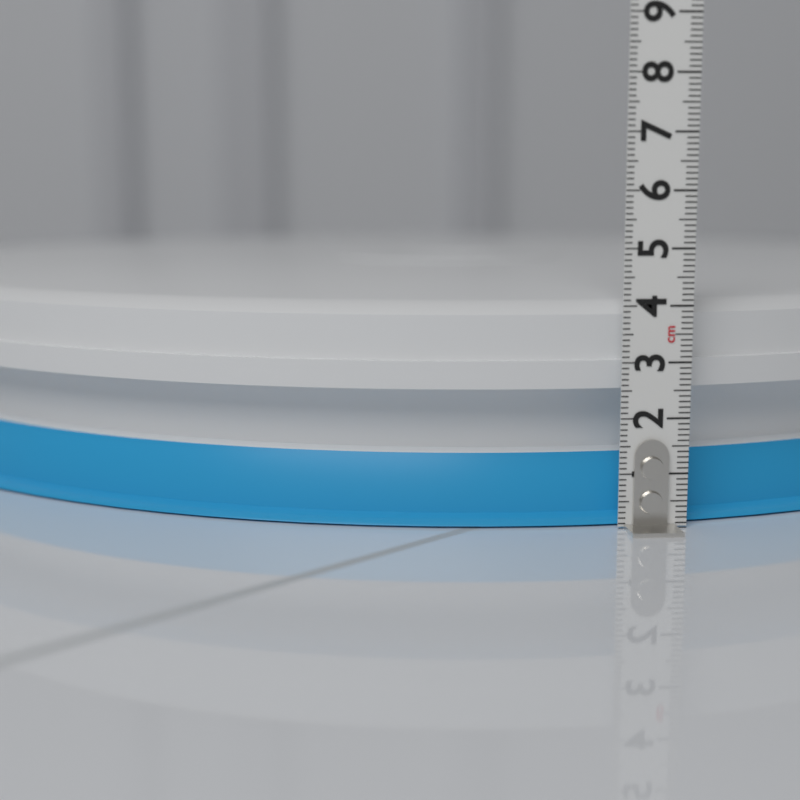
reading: 4.1 cm
